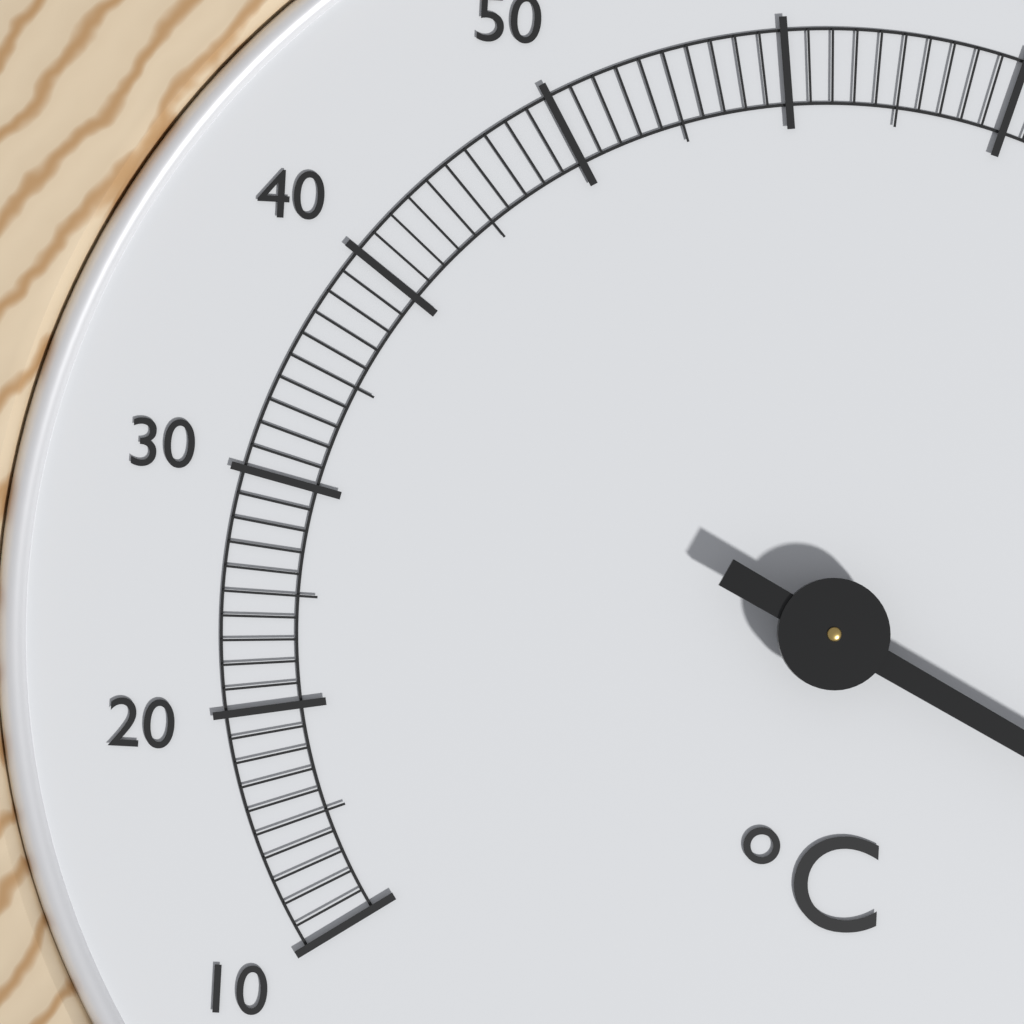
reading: 113 °C
